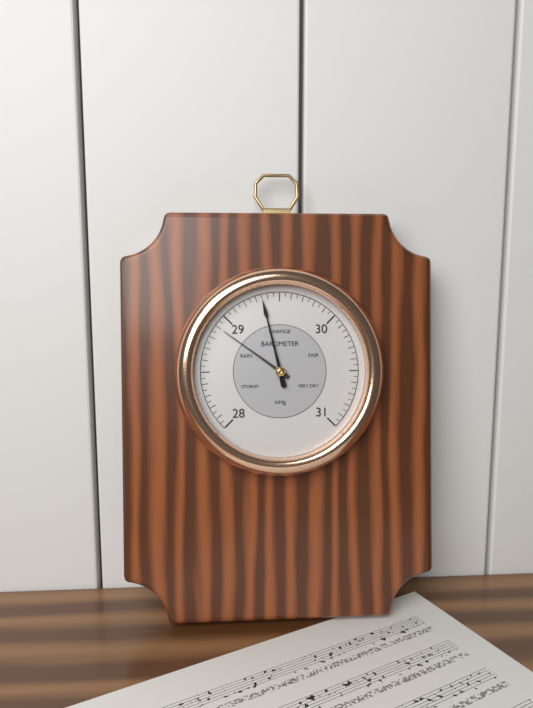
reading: 29.35 inHg
